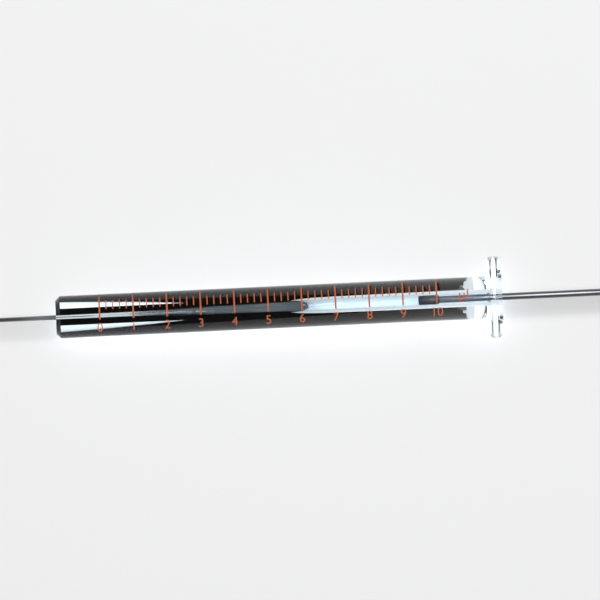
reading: 9.6 µl
